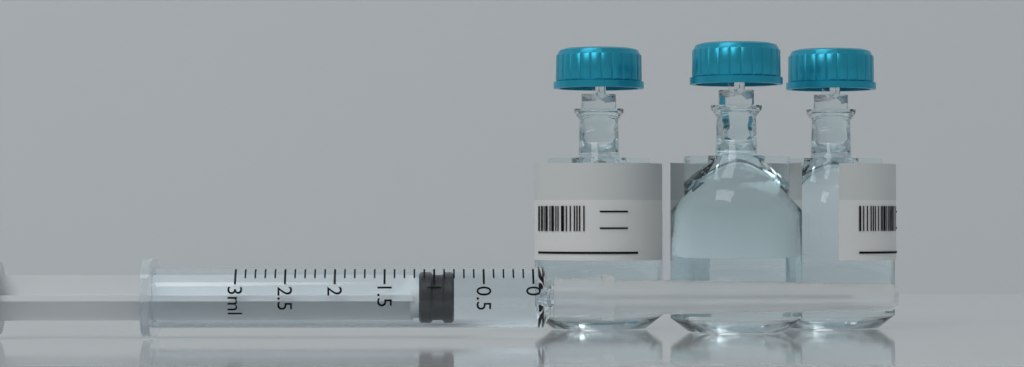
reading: 0.8 ml
